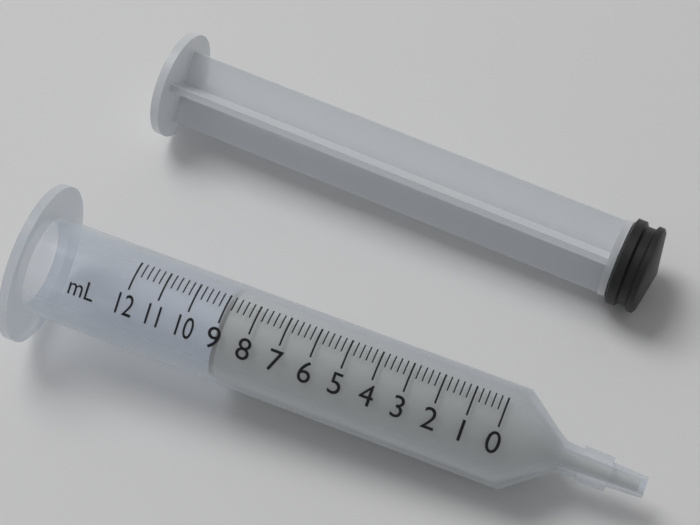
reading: 9.0 ml
